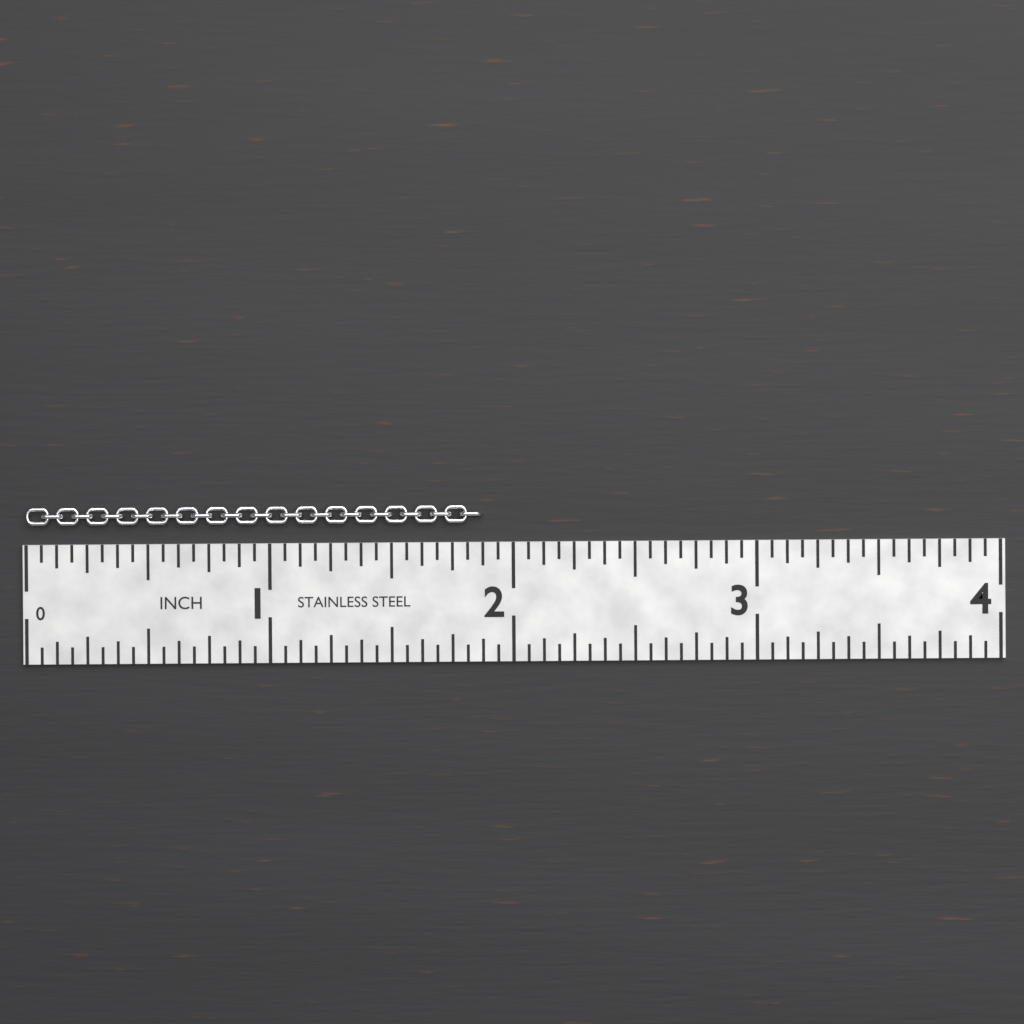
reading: 1.8750 in
